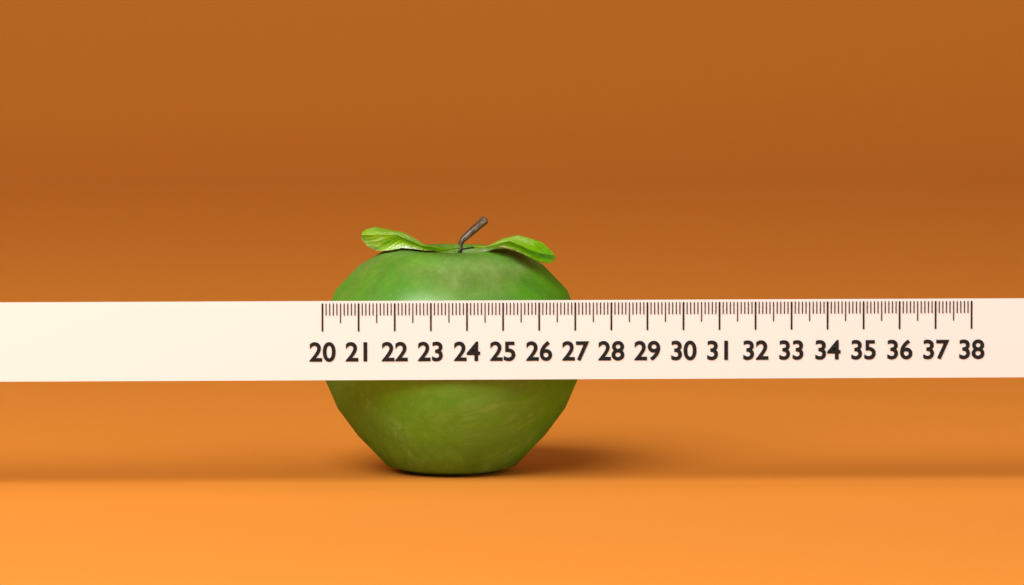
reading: 27.4 (no unit)
